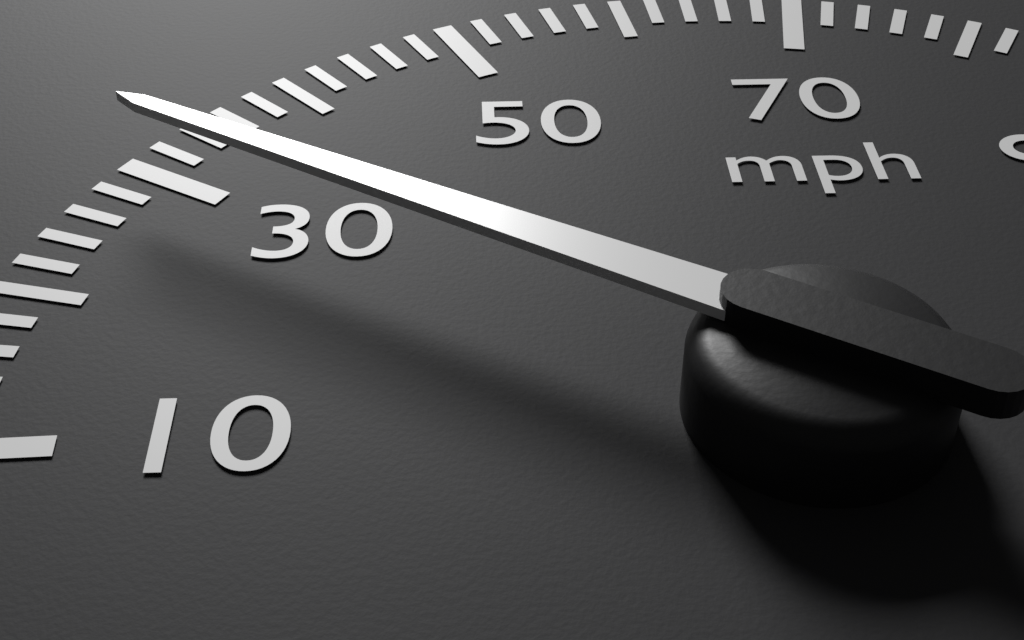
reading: 30 mph
